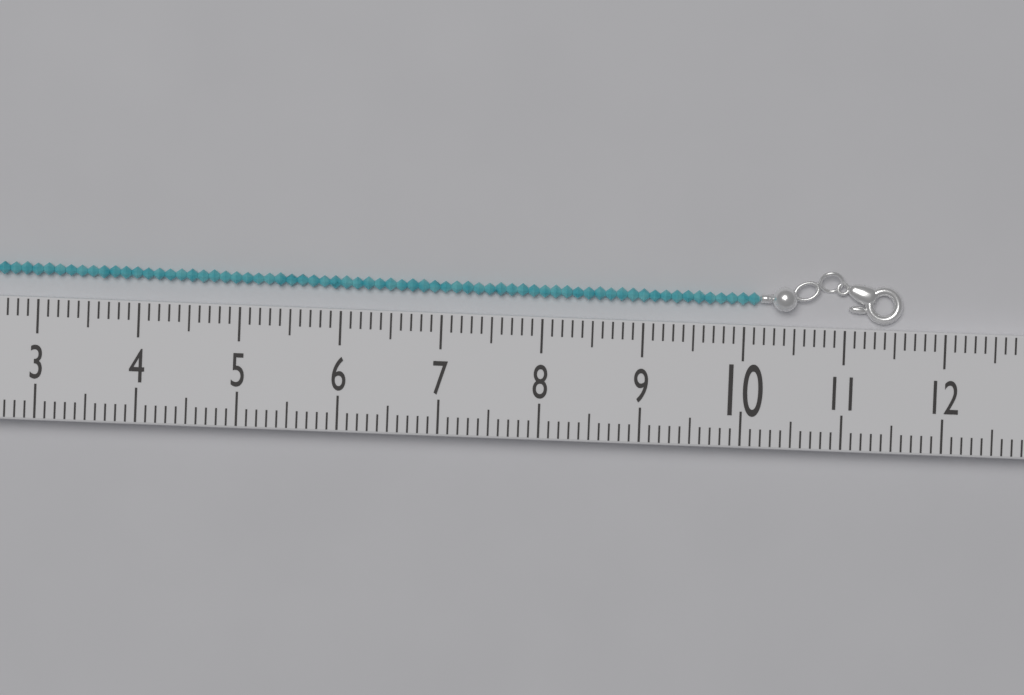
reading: 11.6 (no unit)
